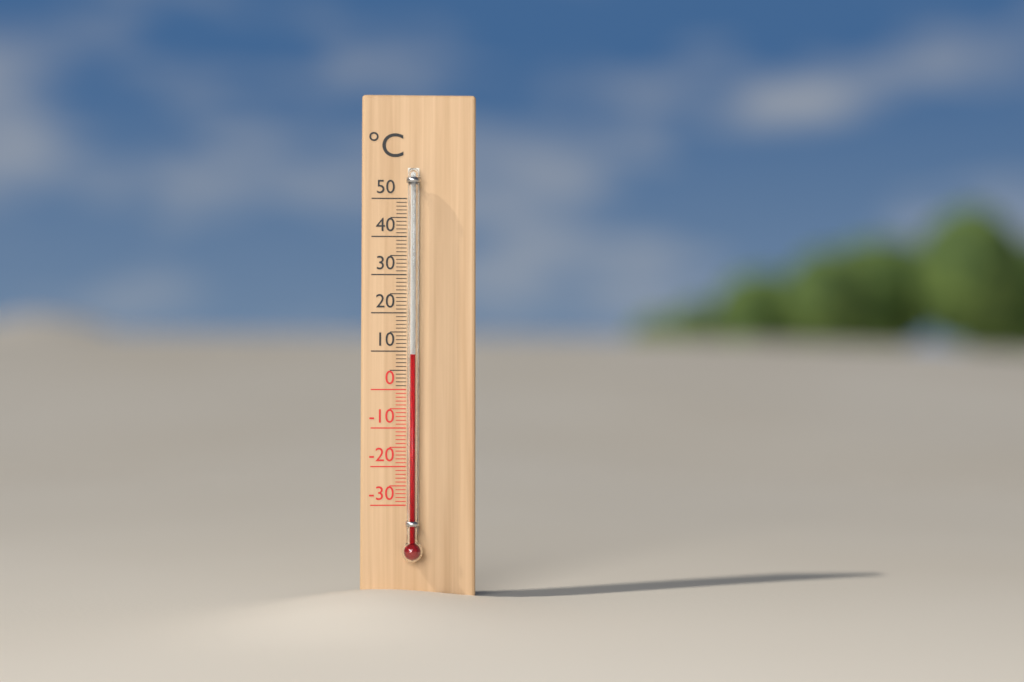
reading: 9 °C
